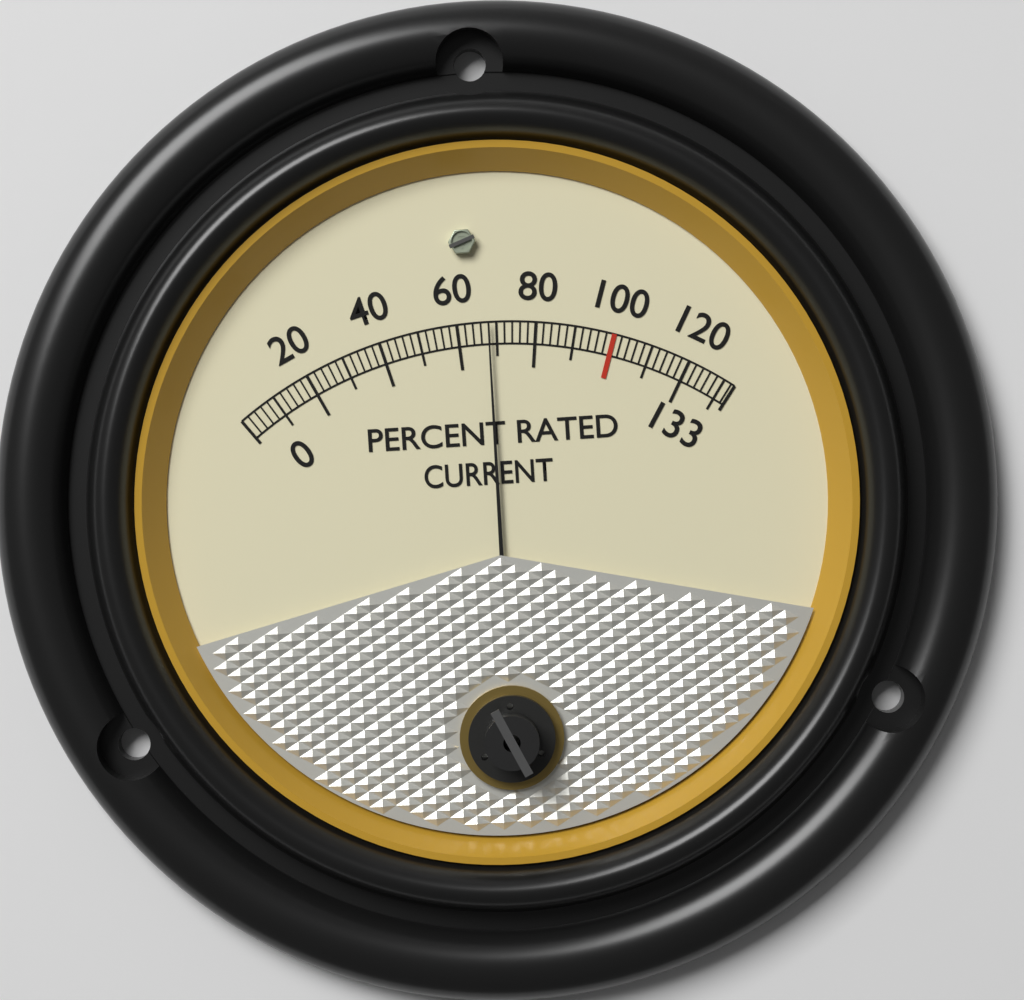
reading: 68 %
